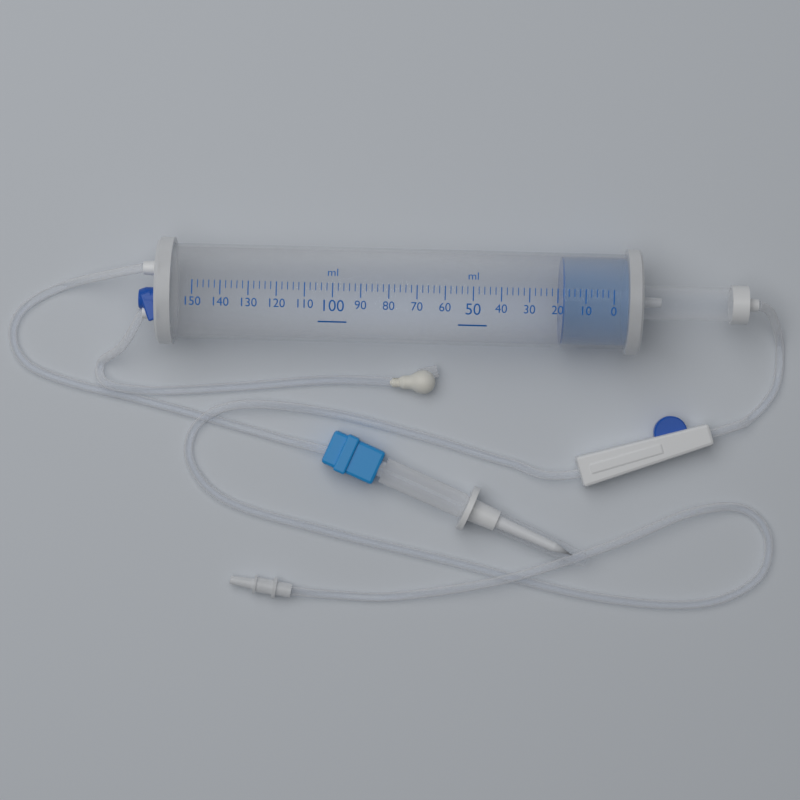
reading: 18 ml
